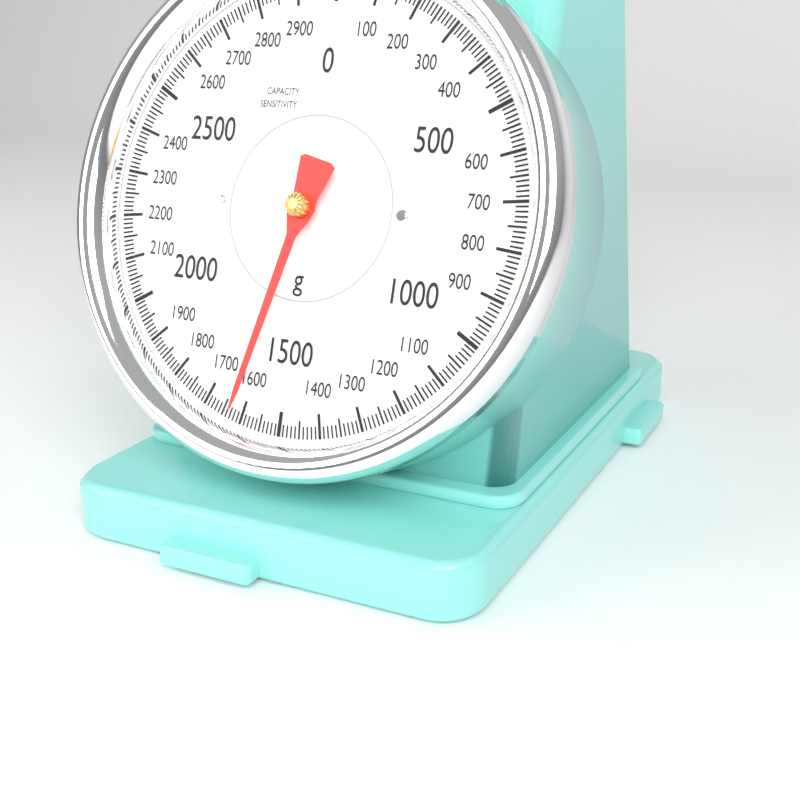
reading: 1620 g
